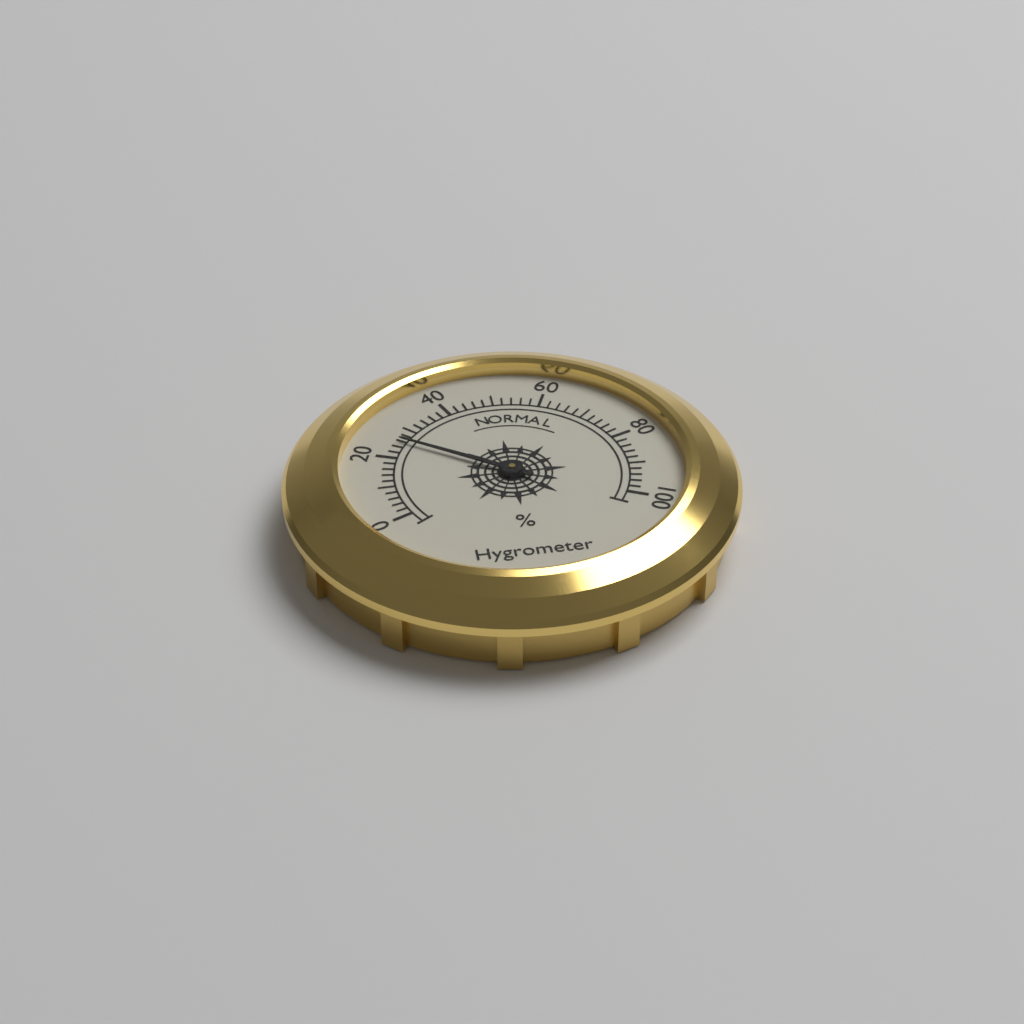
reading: 26 %
